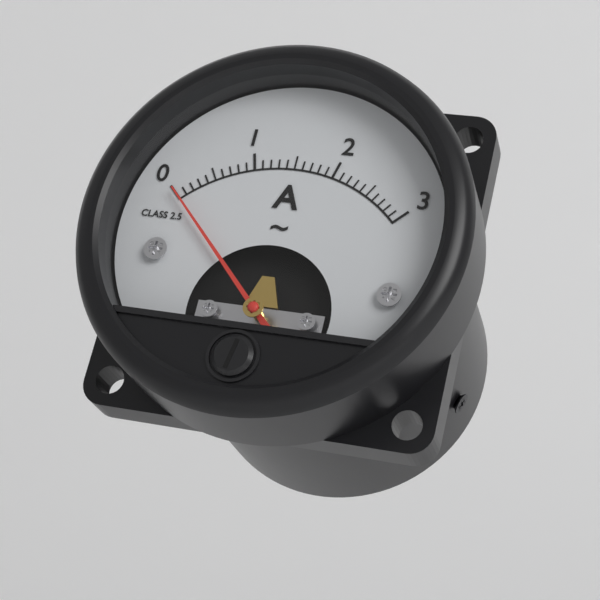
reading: 0.0 A
